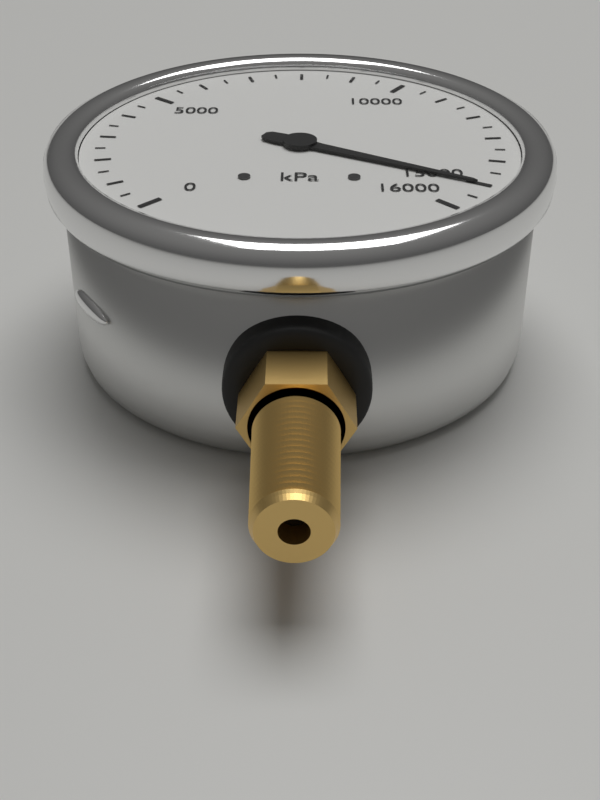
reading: 15000 kPa
